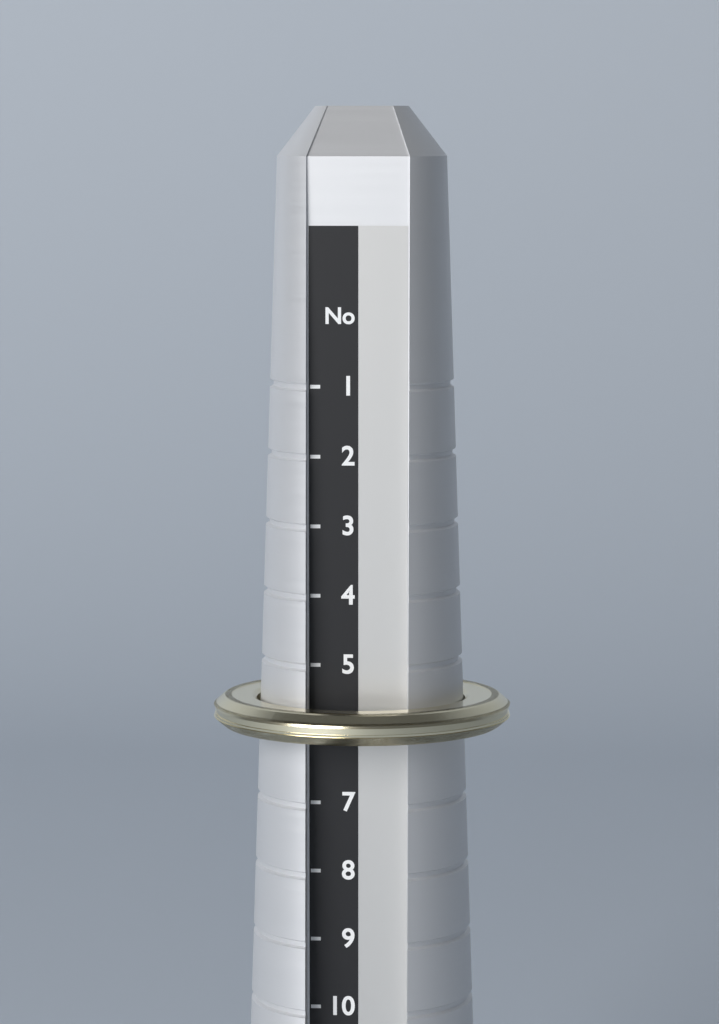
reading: 6 (no unit)
